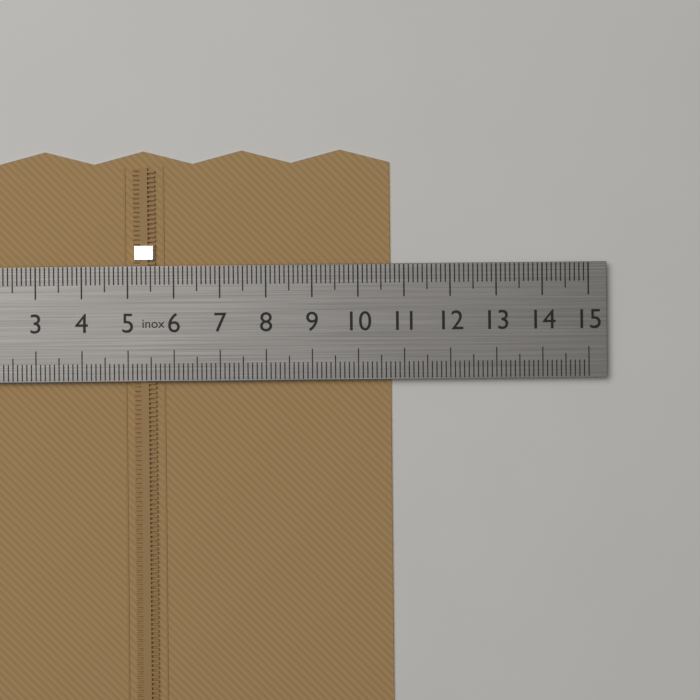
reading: 10.7 cm
